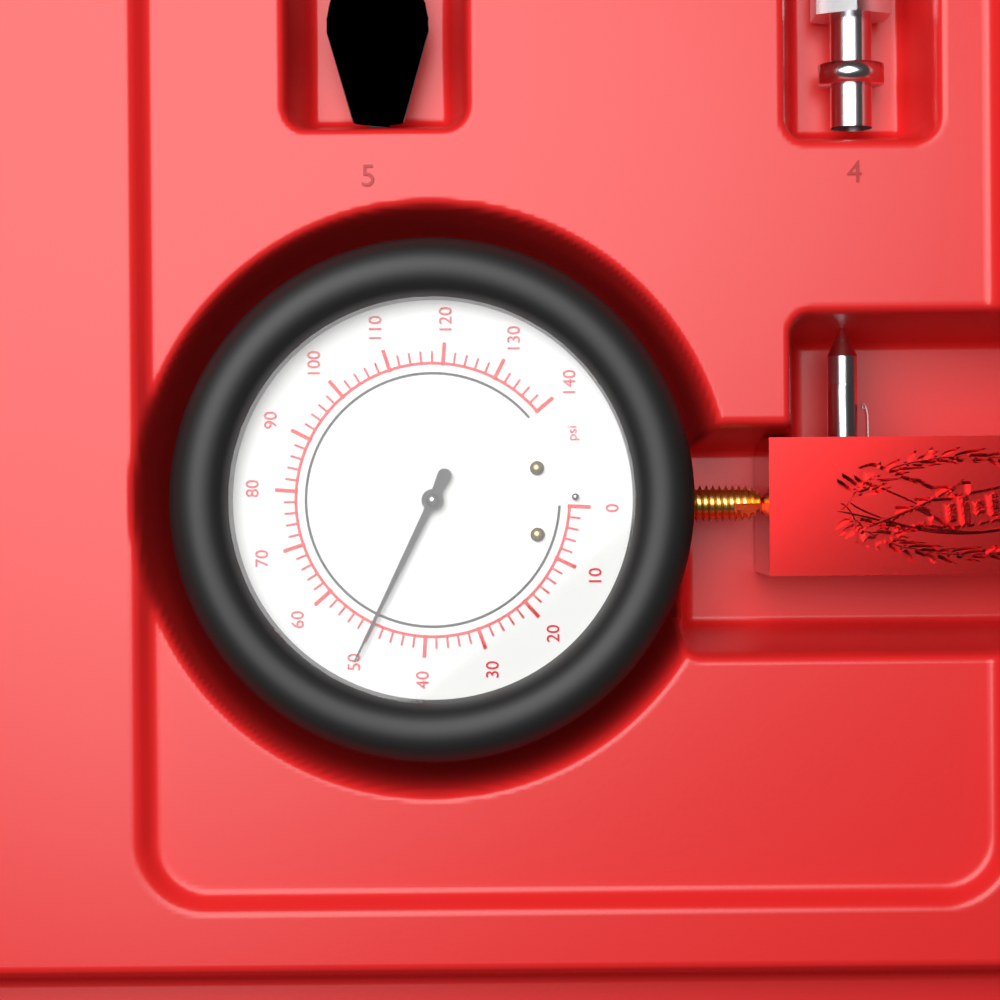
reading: 50 psi
